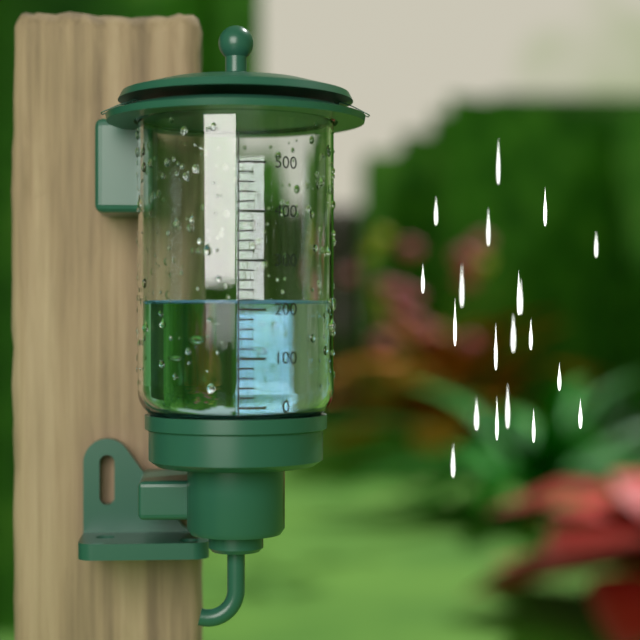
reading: 220 (no unit)
